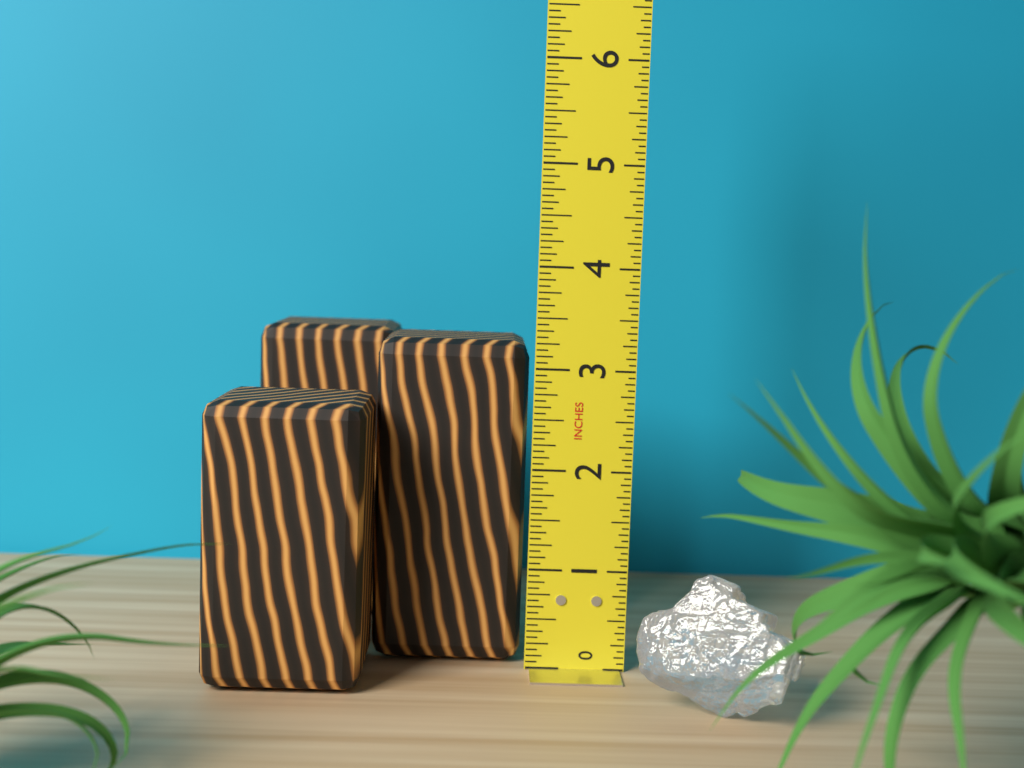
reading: 3.2500 in
